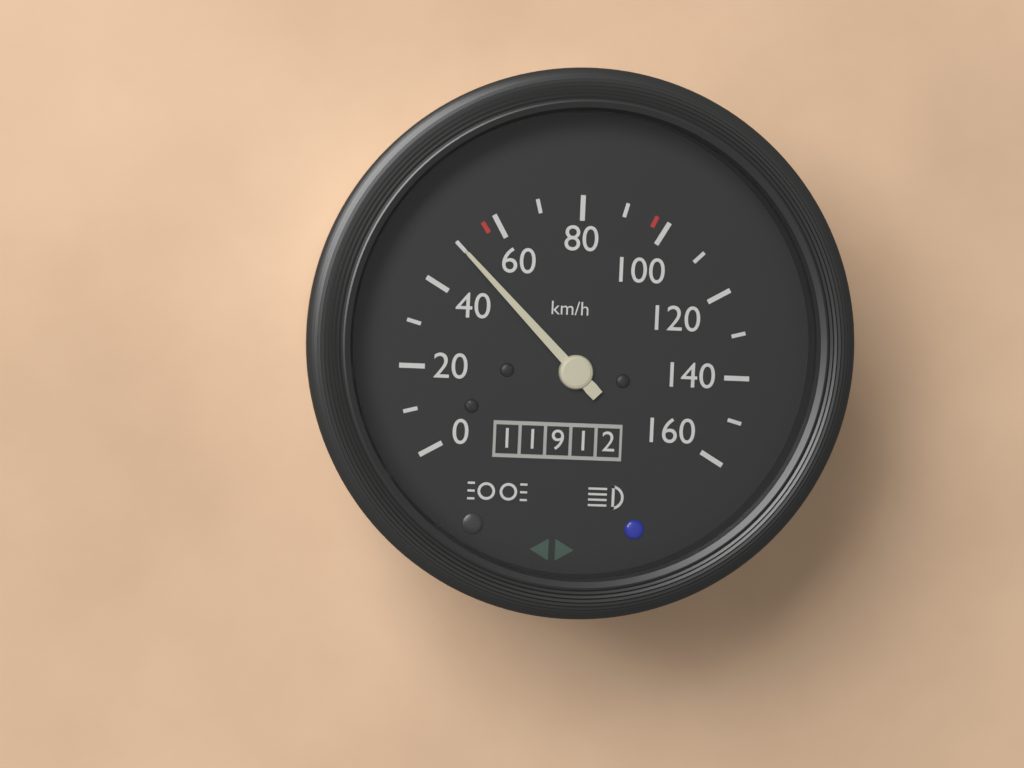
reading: 50 km/h
